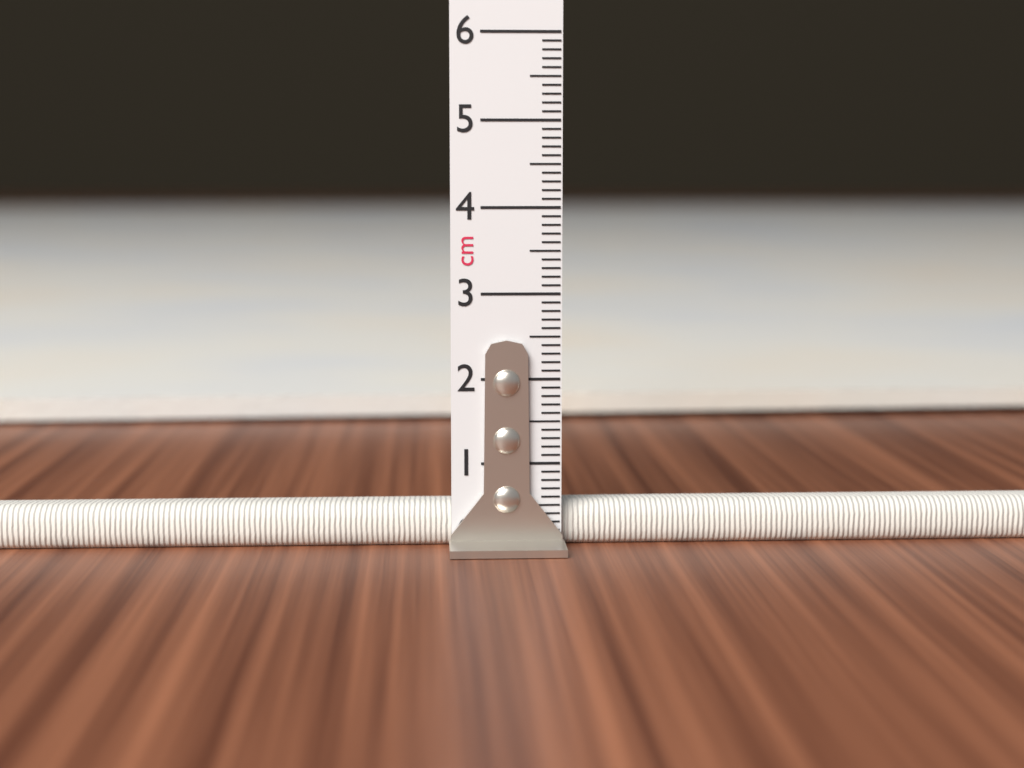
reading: 0.5 cm
